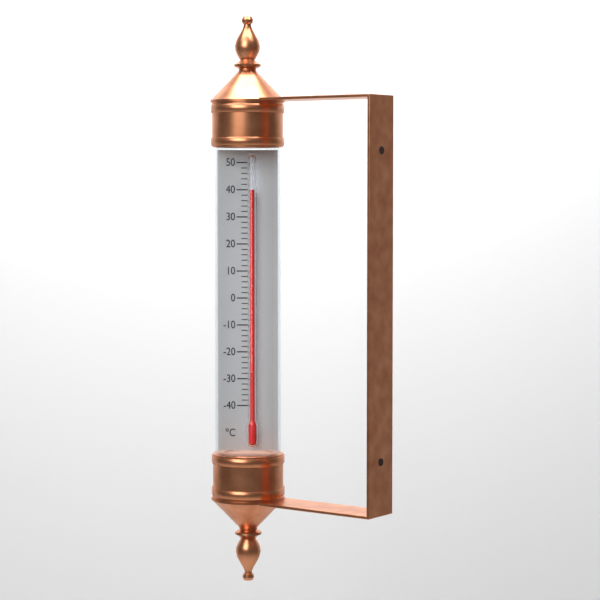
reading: 40 °C
